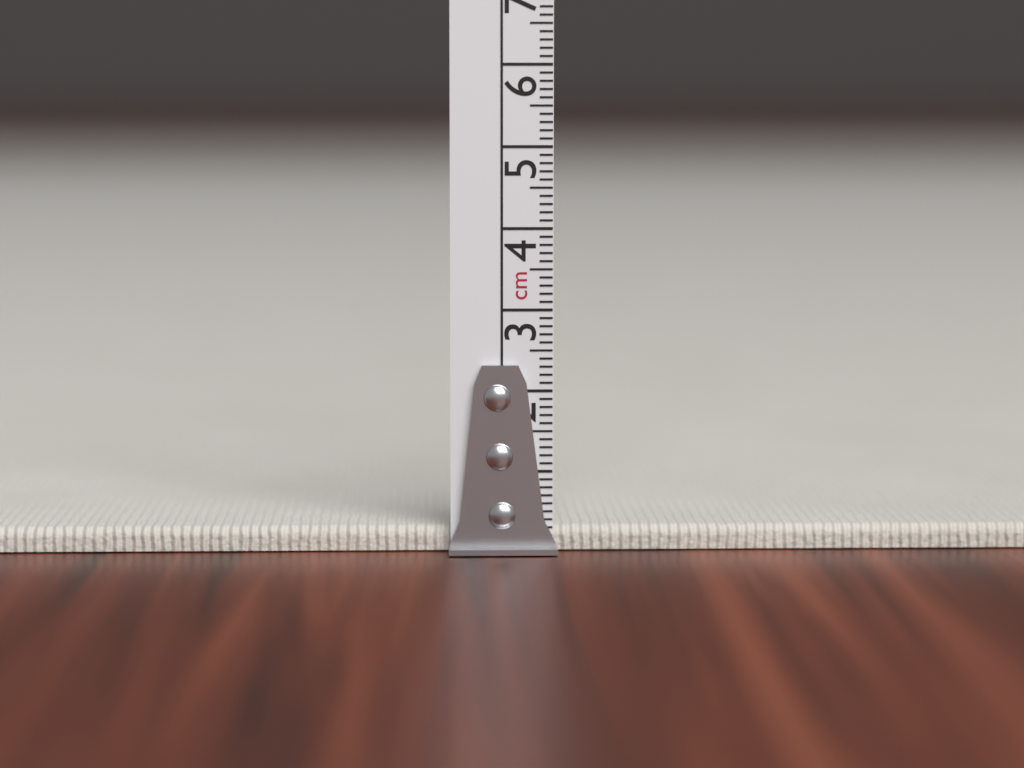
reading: 0.3 cm
